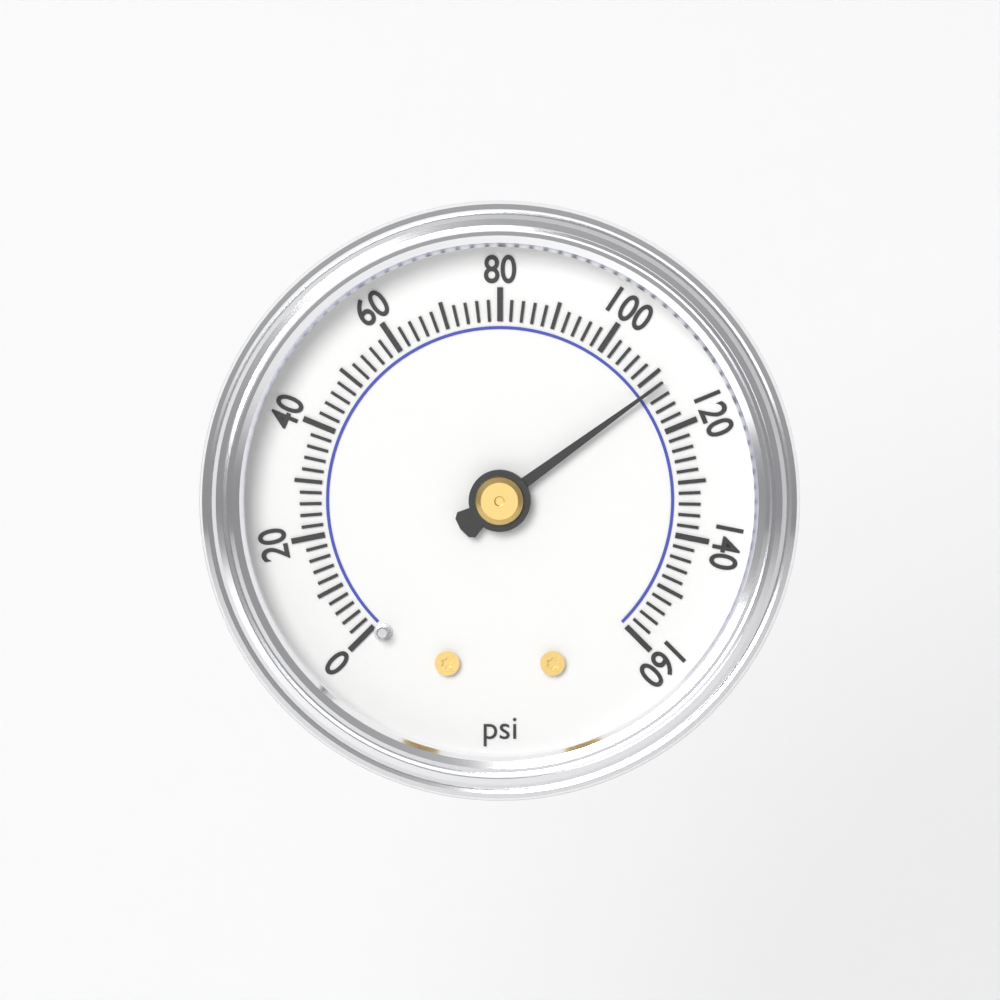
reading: 112 psi
